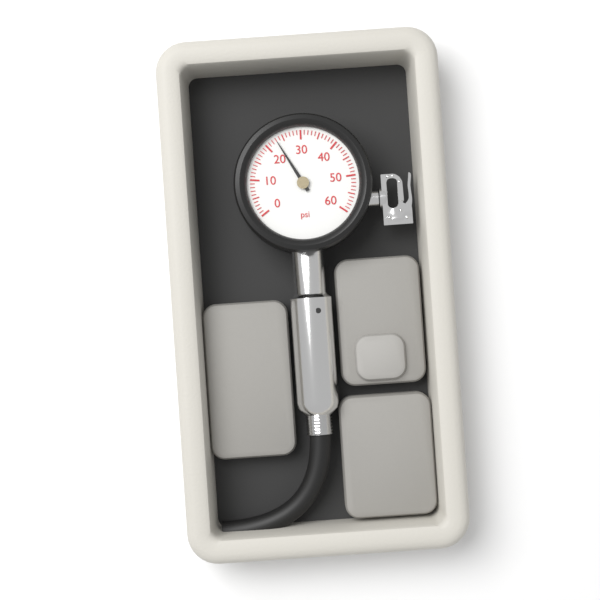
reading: 23 psi
